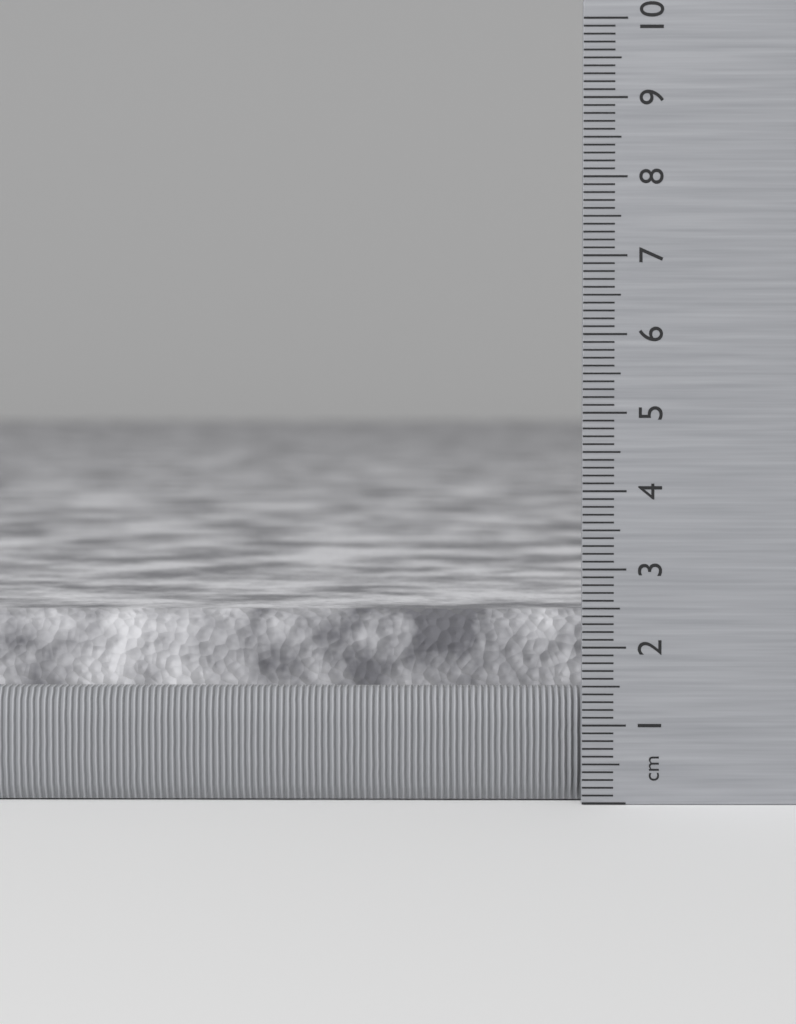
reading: 2.4 cm
